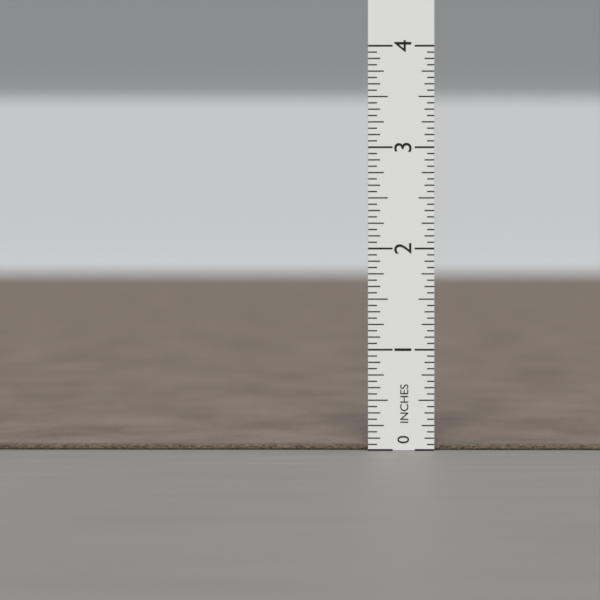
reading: 0.0625 in
